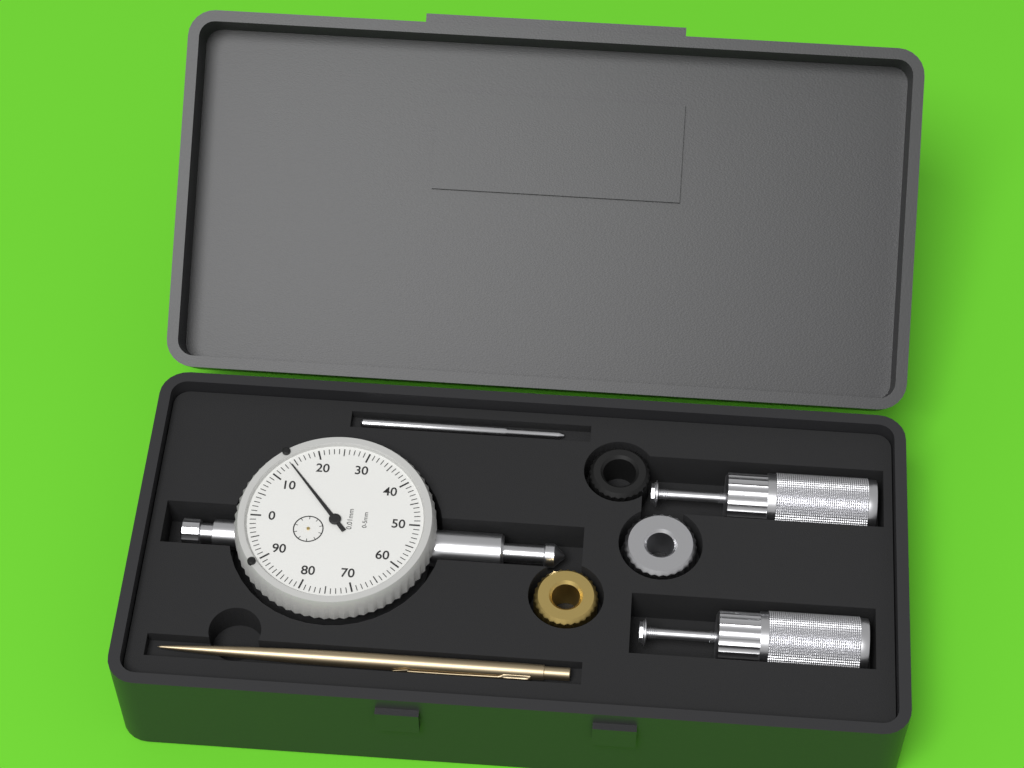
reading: 0.14 mm
